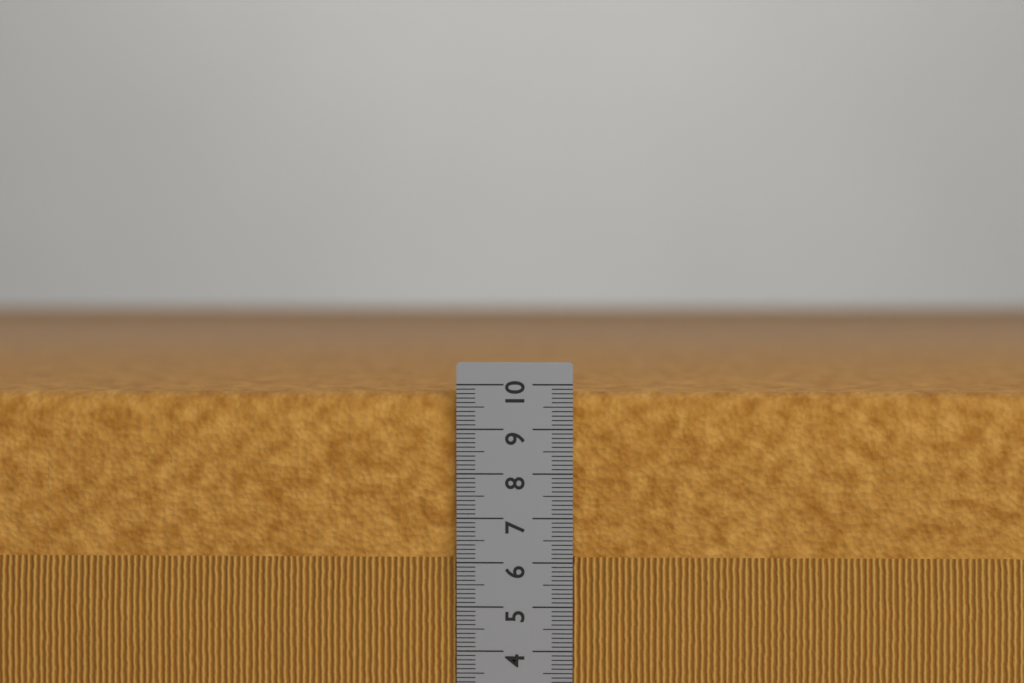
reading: 9.8 cm
